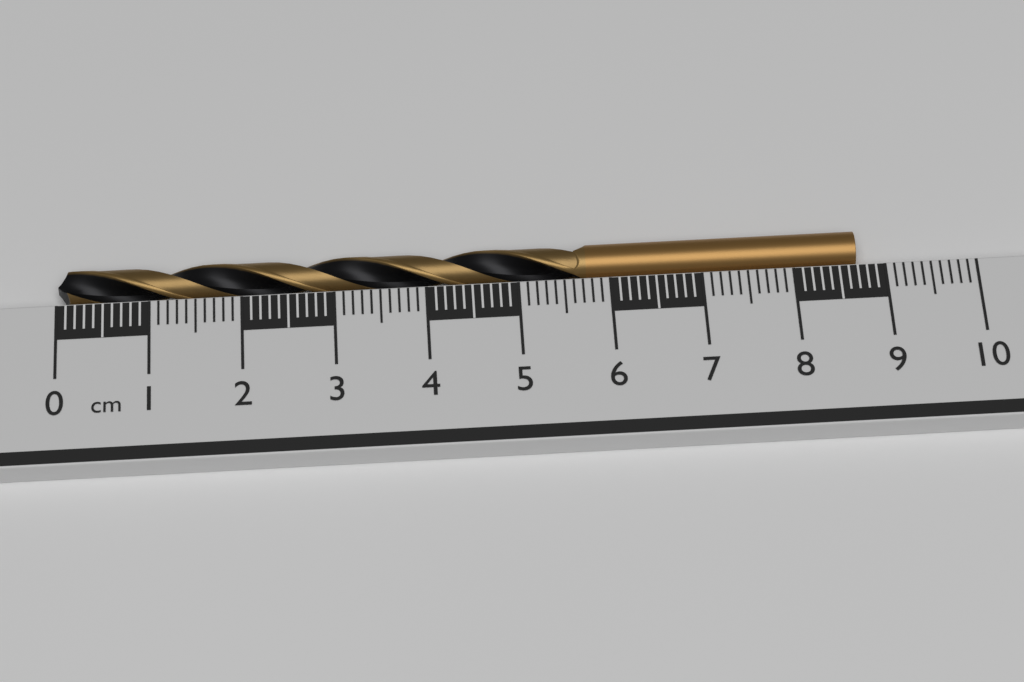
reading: 8.7 cm
